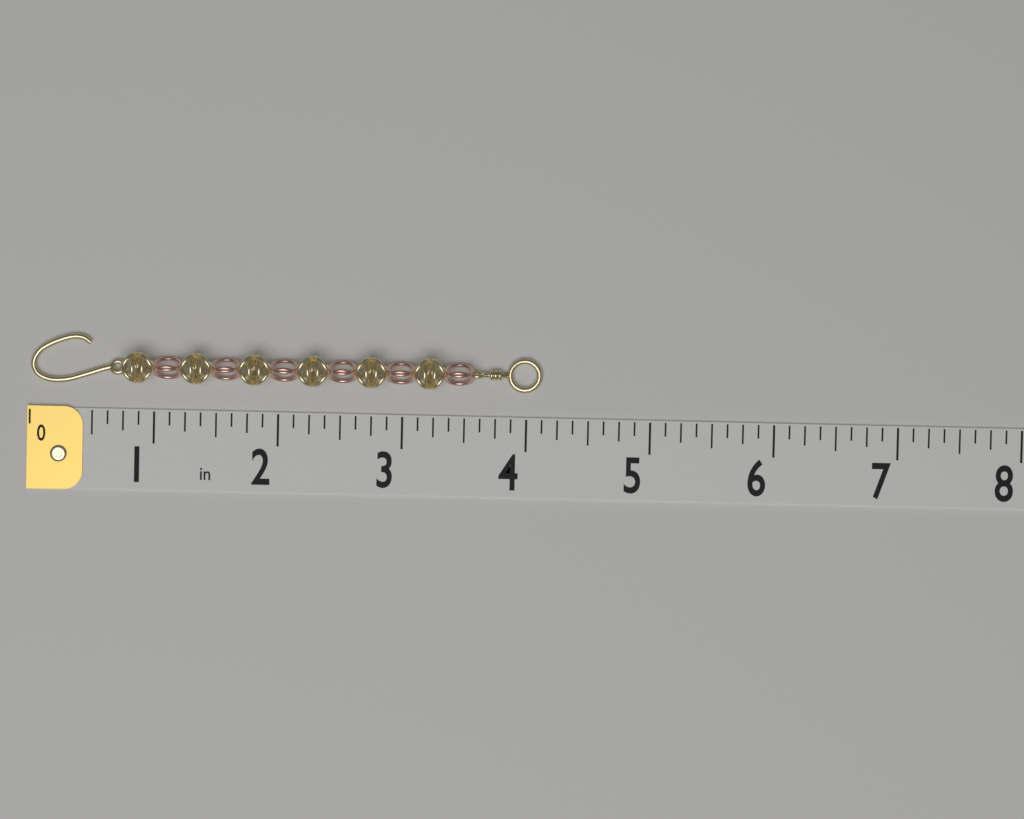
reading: 4.125 in
